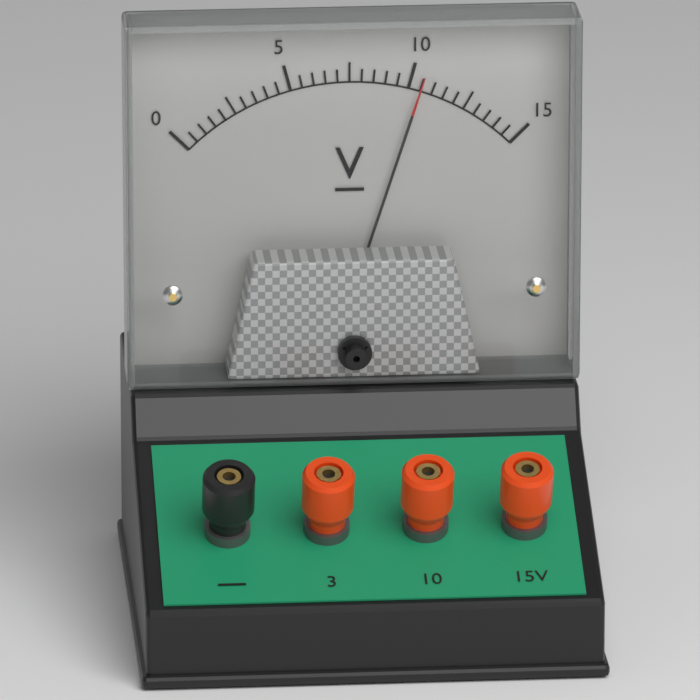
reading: 10.5 V
